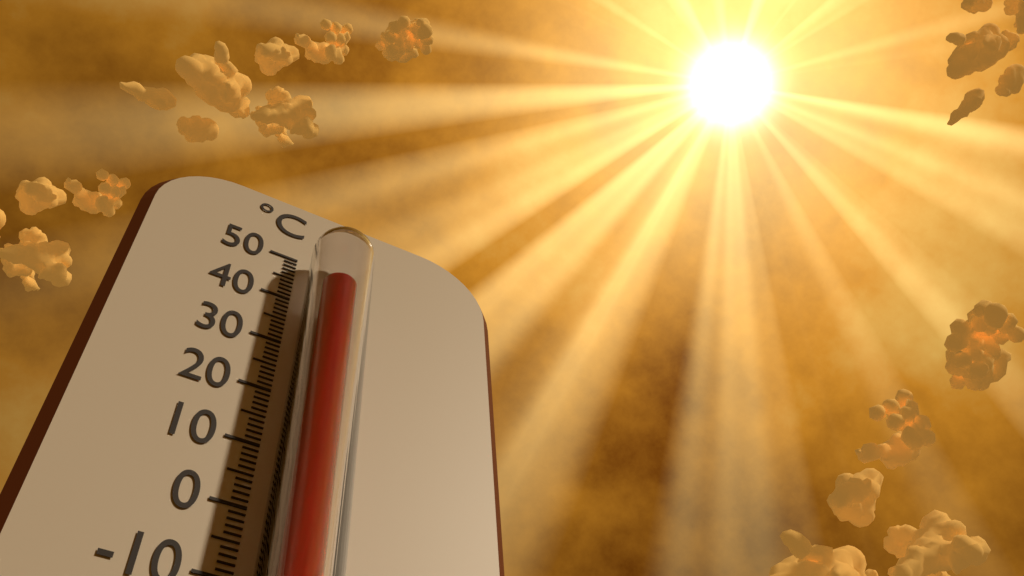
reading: 40 °C
